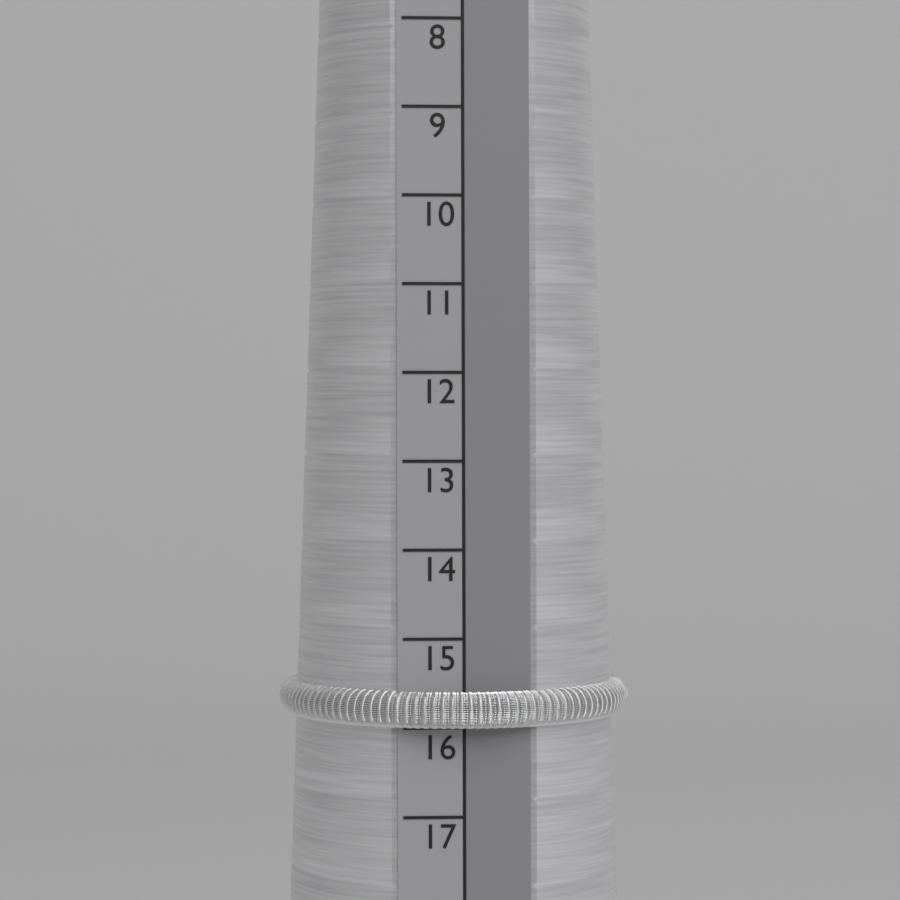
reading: 16 (no unit)
